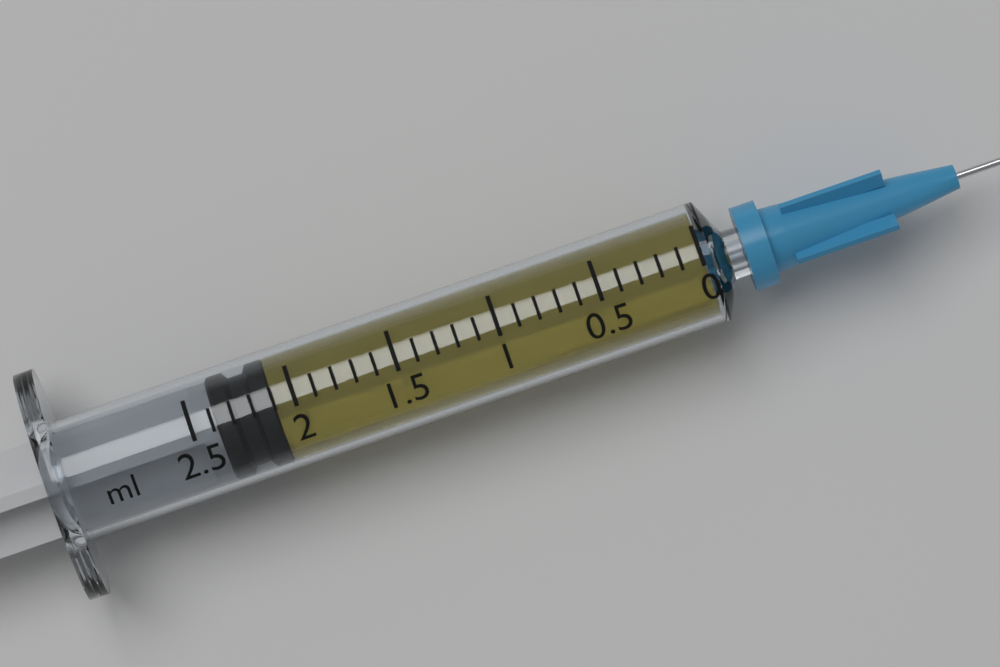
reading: 2.1 ml
